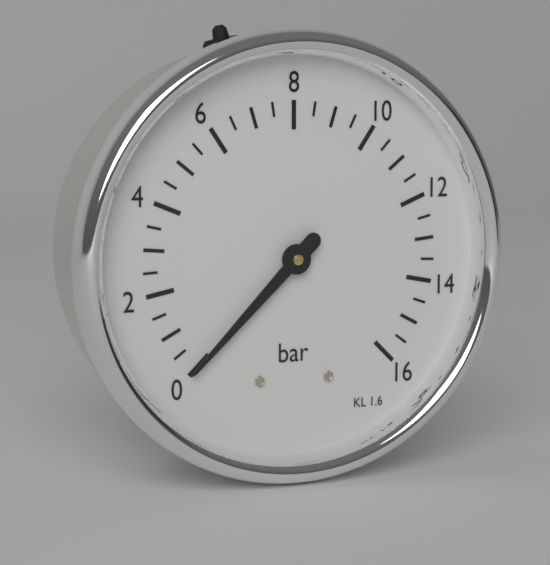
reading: 0.0 bar
